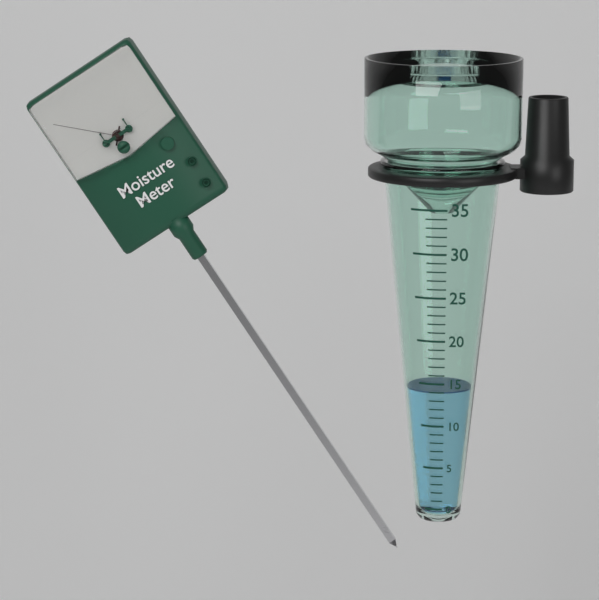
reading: 14 (no unit)
